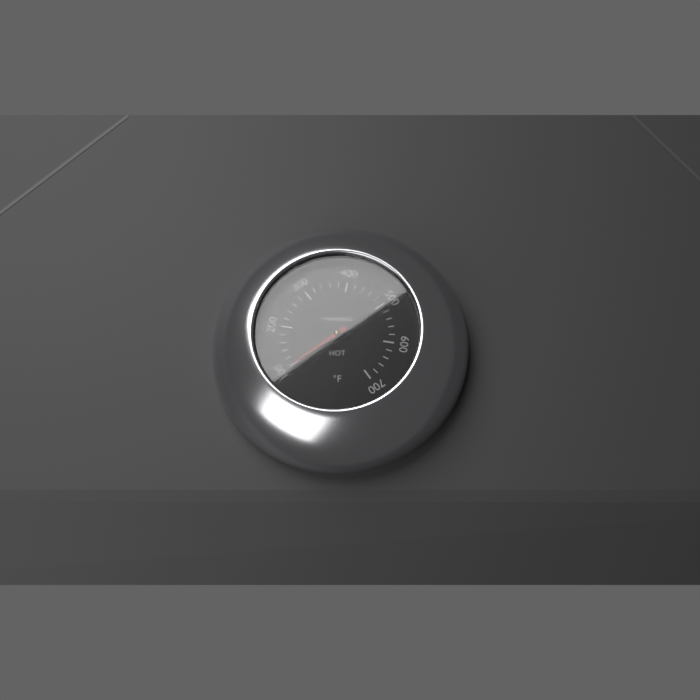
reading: 100 °F
